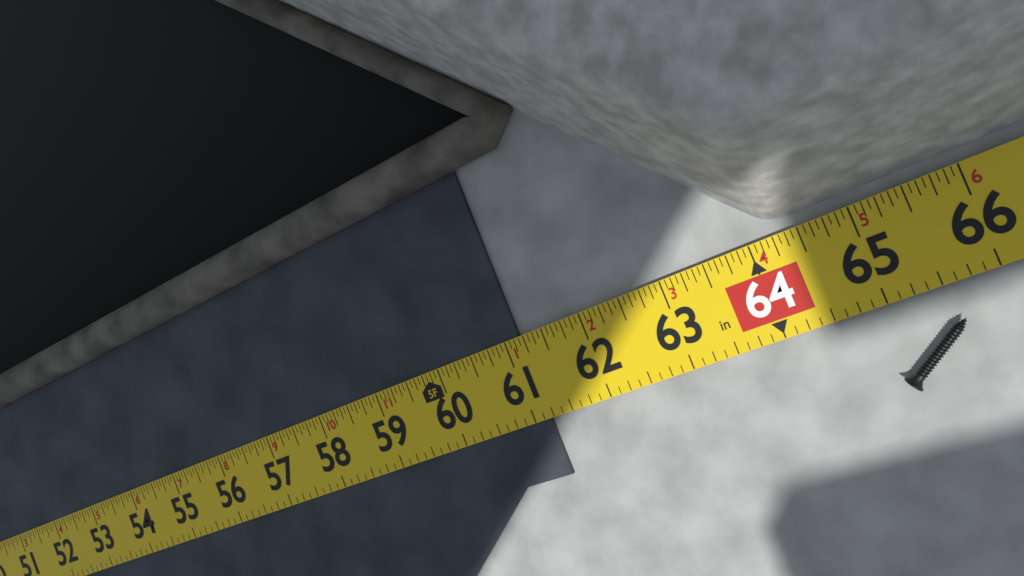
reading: 61.1875 in
